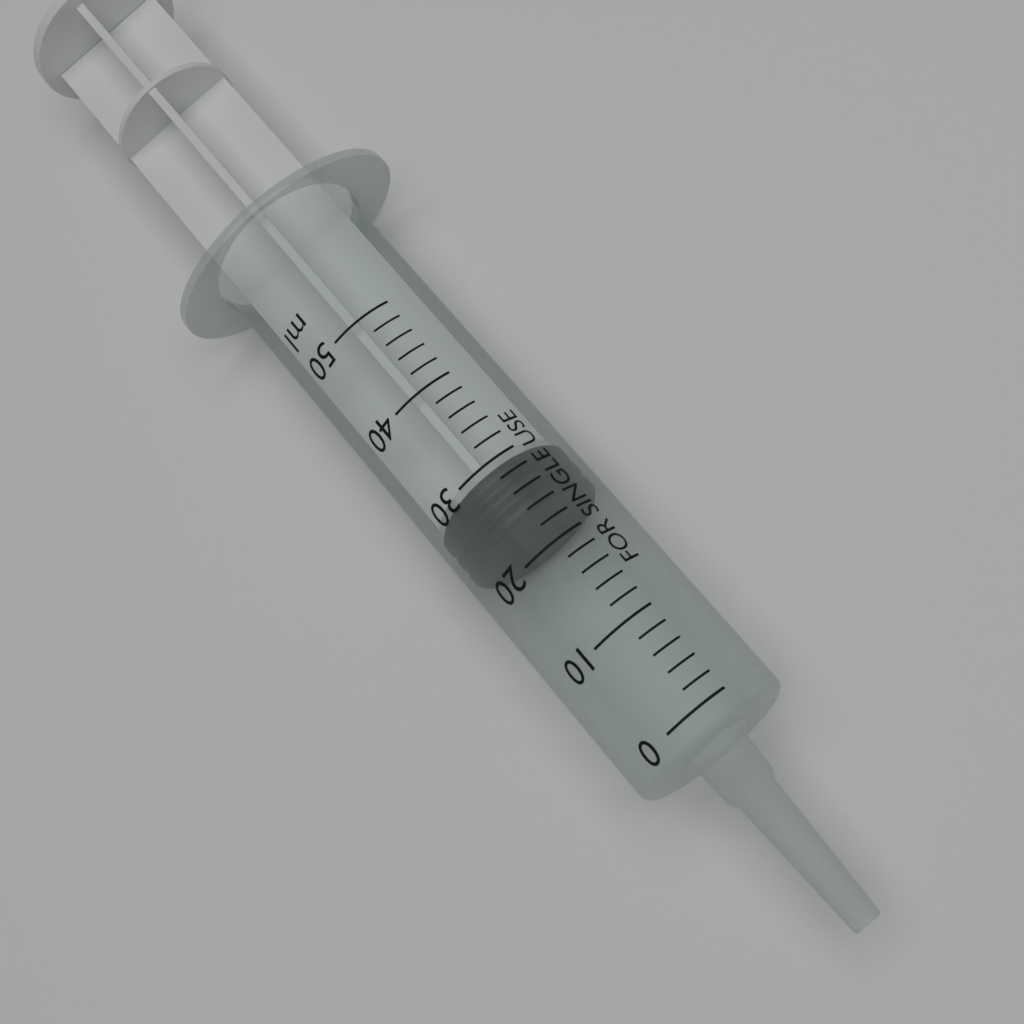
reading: 24 ml
